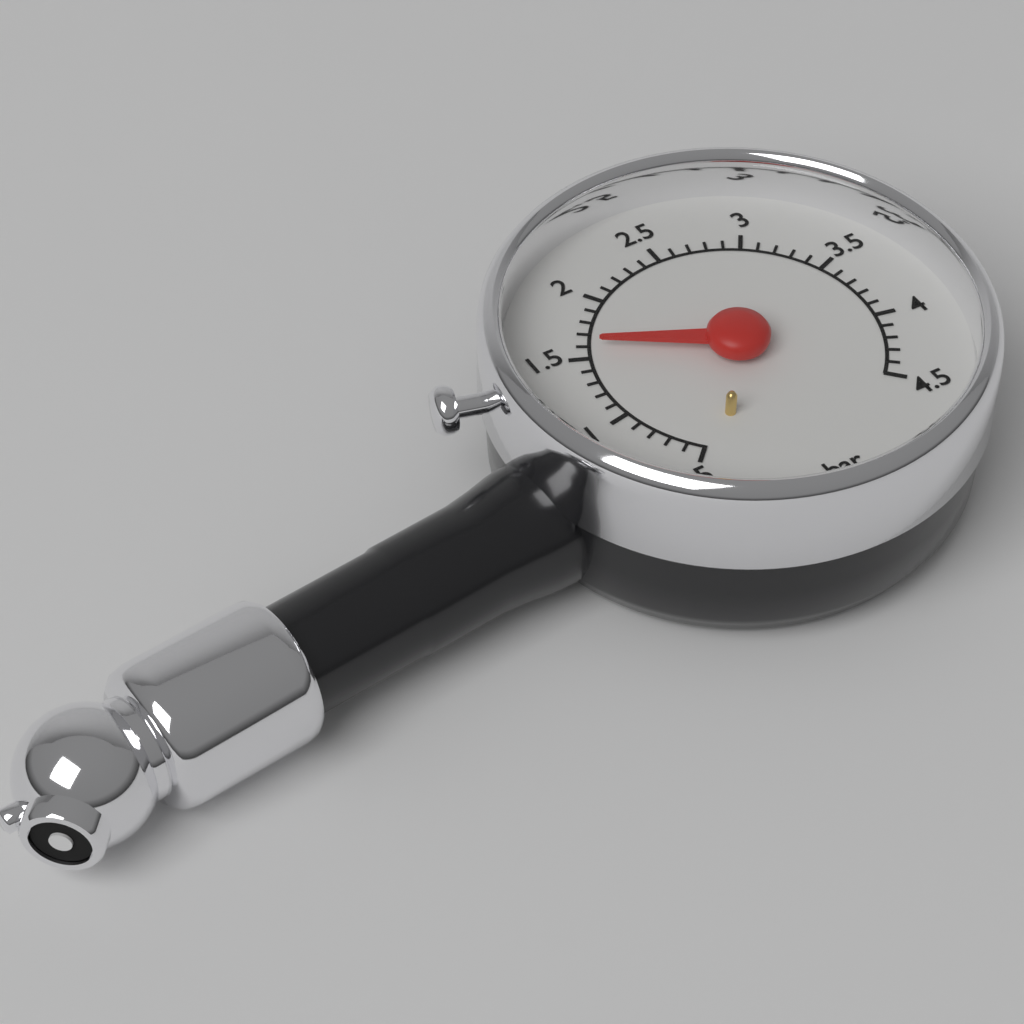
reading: 1.6 bar
